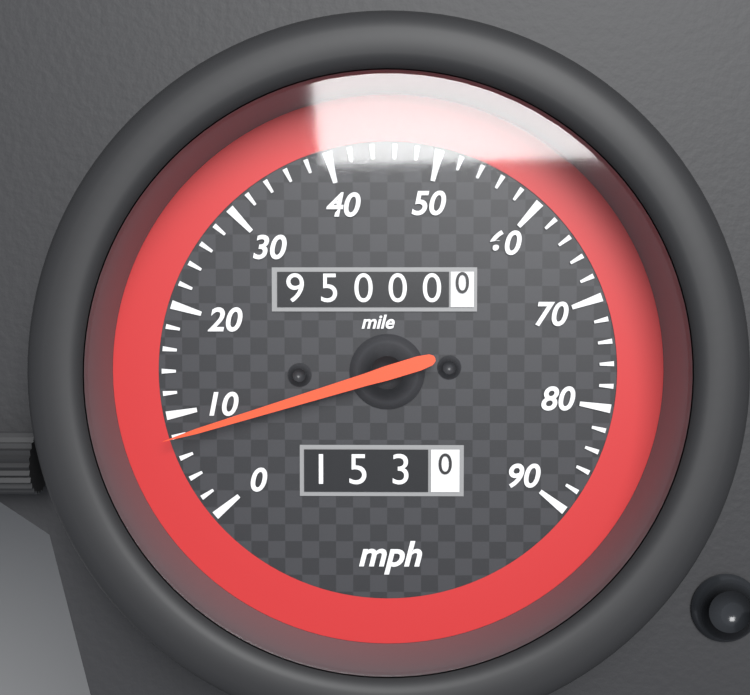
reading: 8 mph
